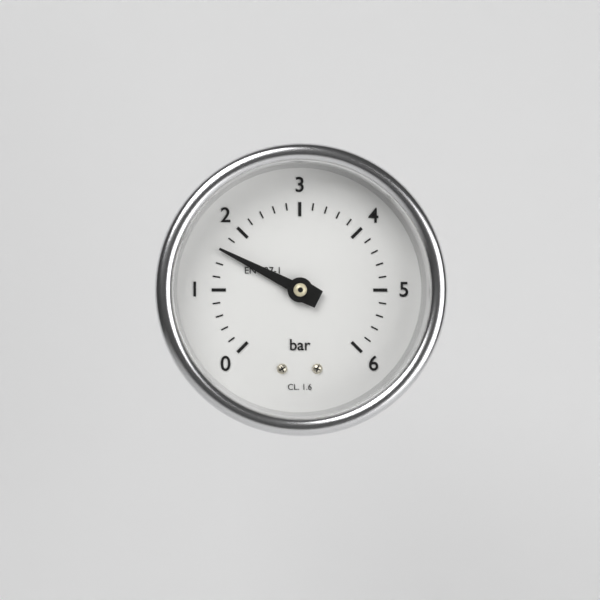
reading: 1.6 bar
